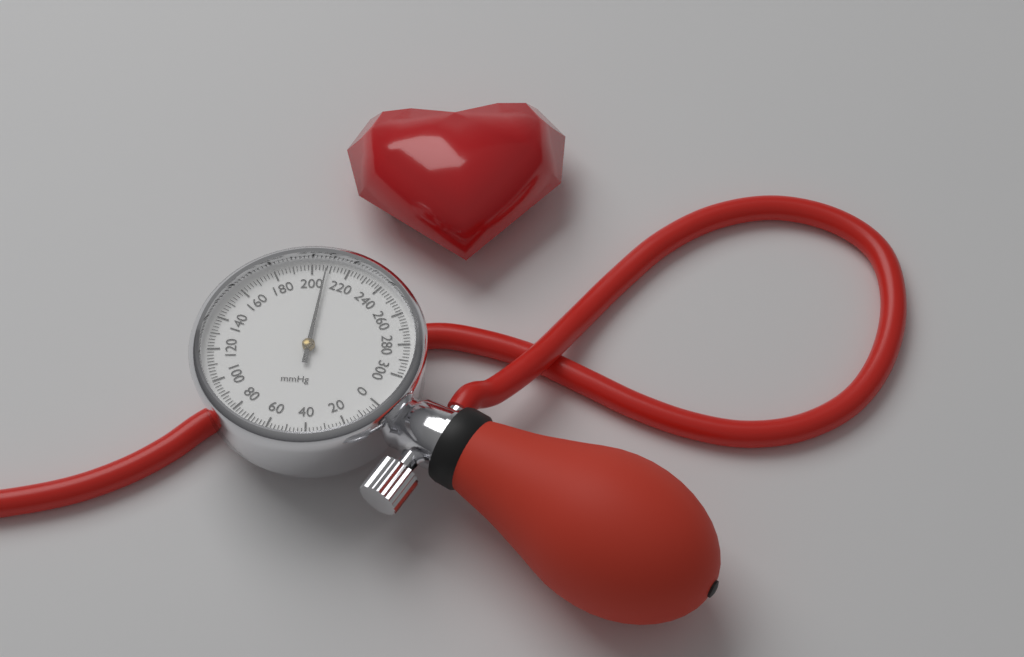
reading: 208 mmHg
